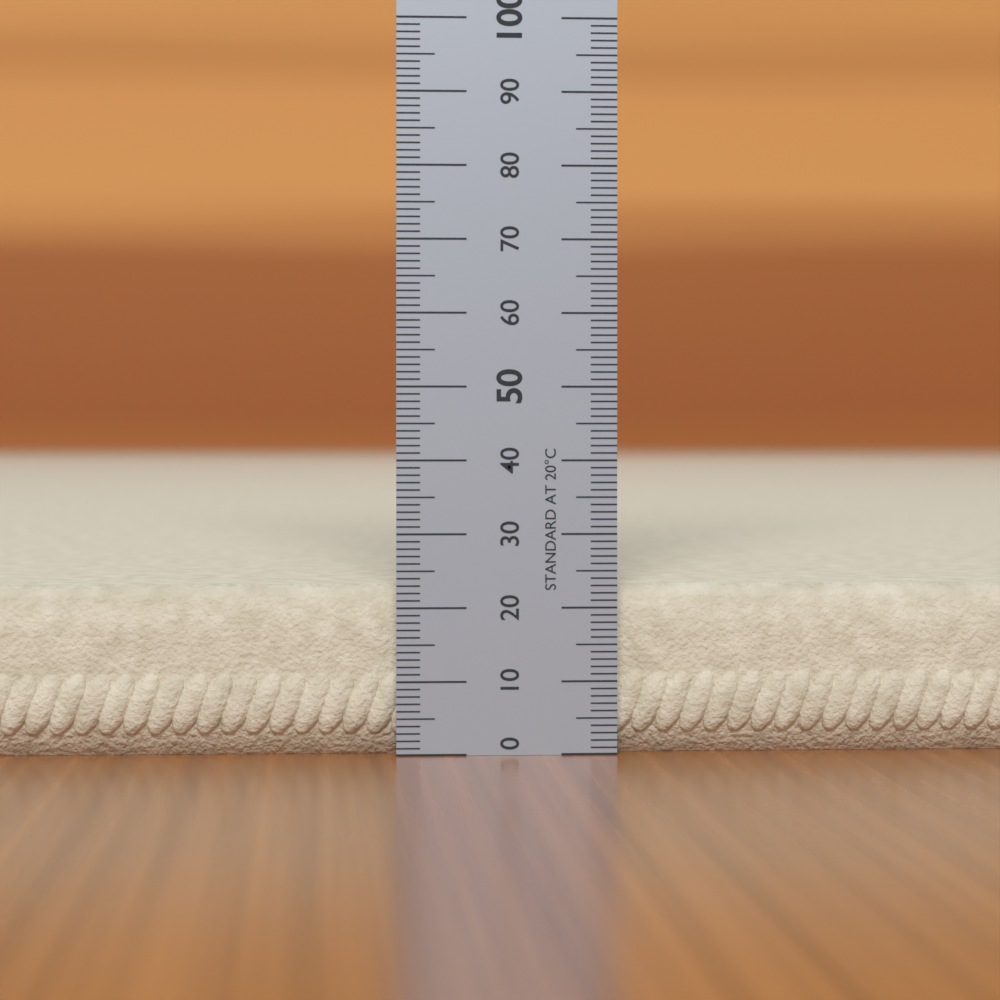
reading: 23 (no unit)
